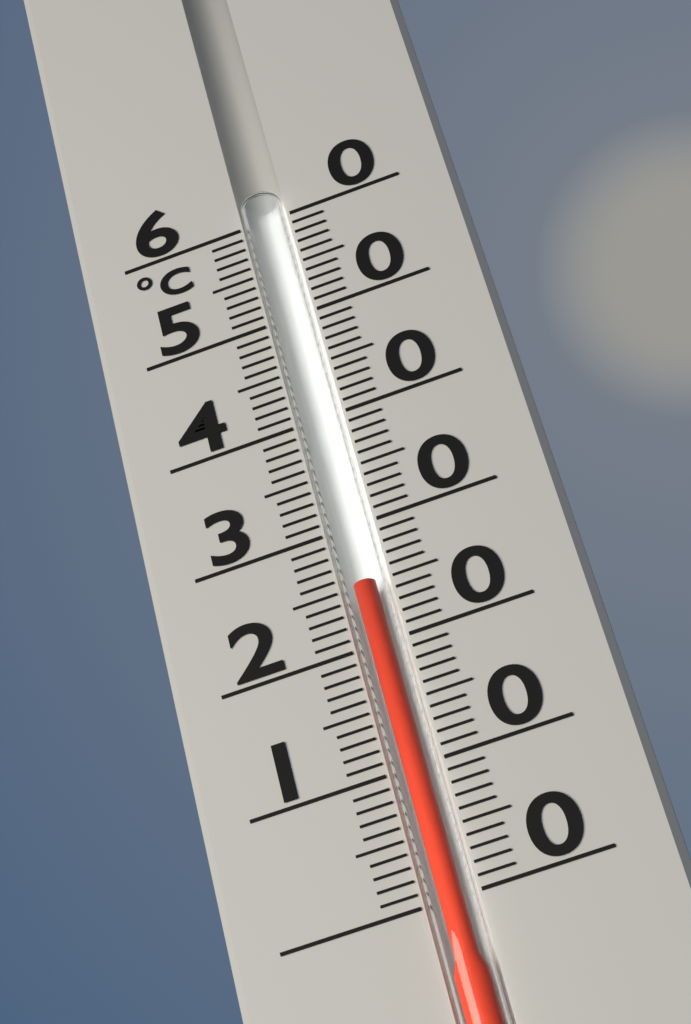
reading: 25 °C
